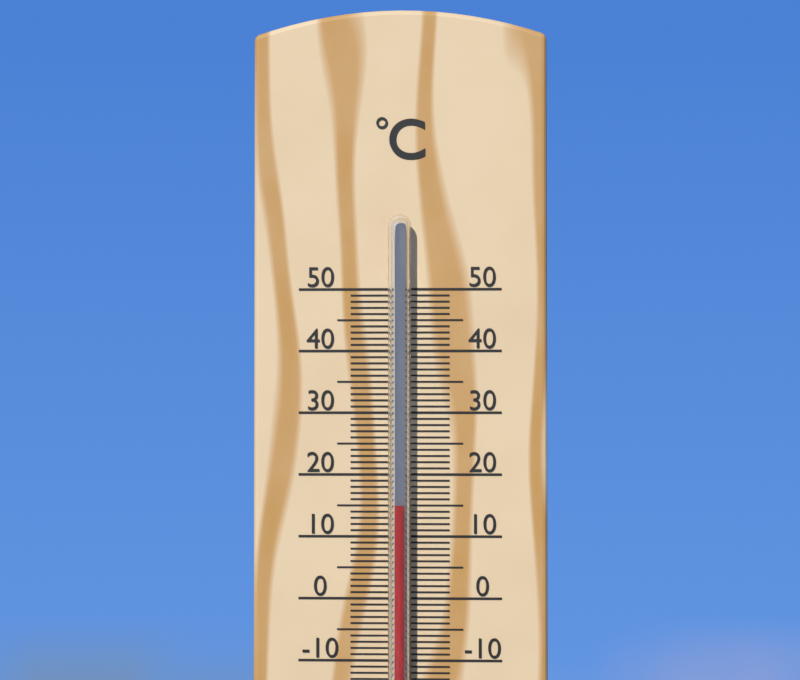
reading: 15 °C
